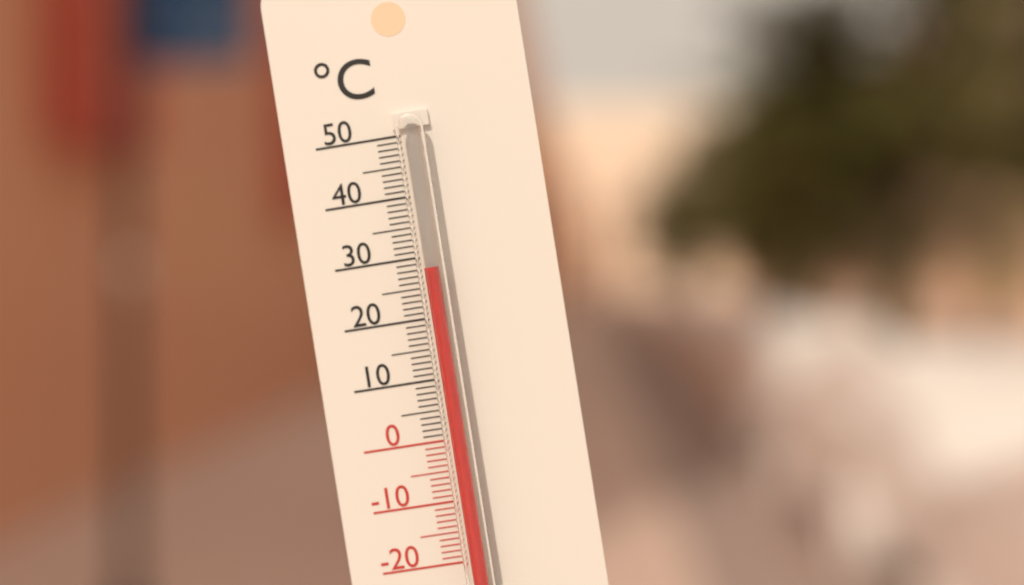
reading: 28 °C
